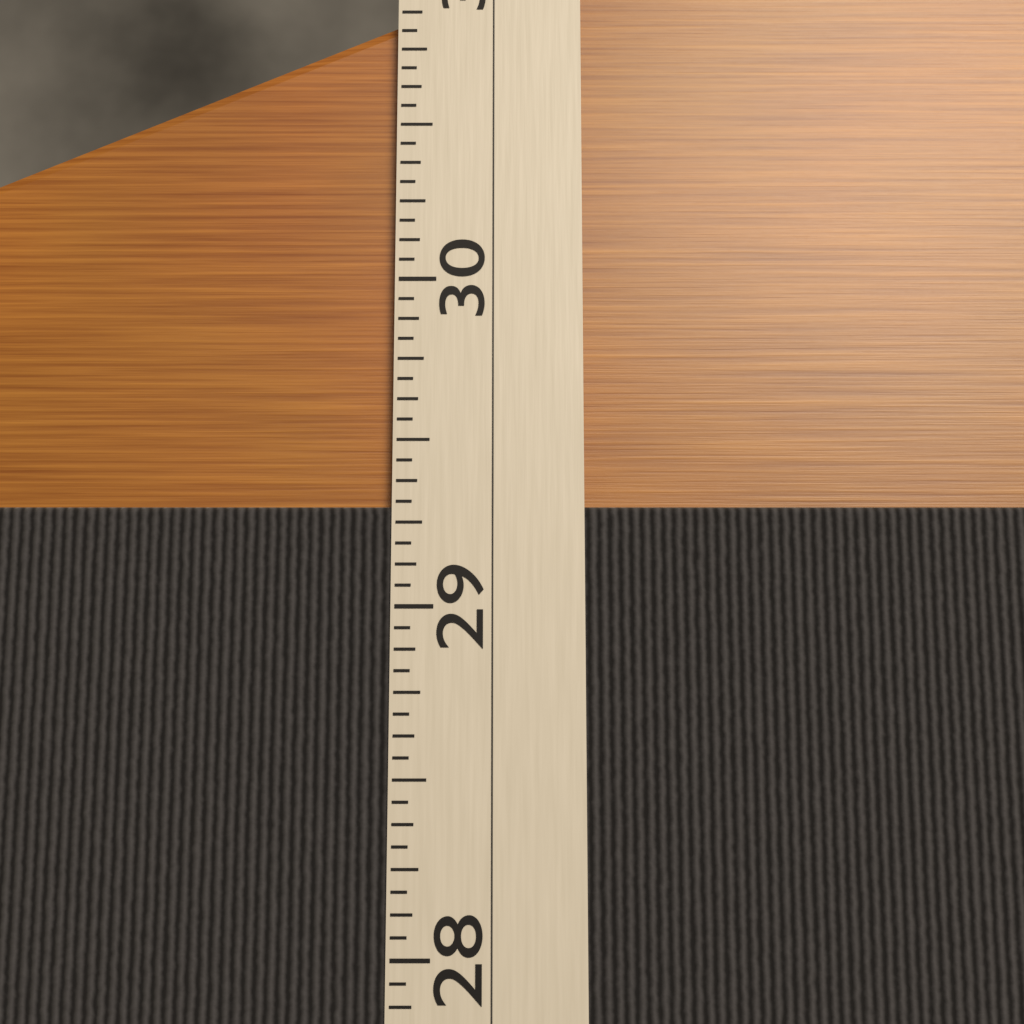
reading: 29.3000 (no unit)
